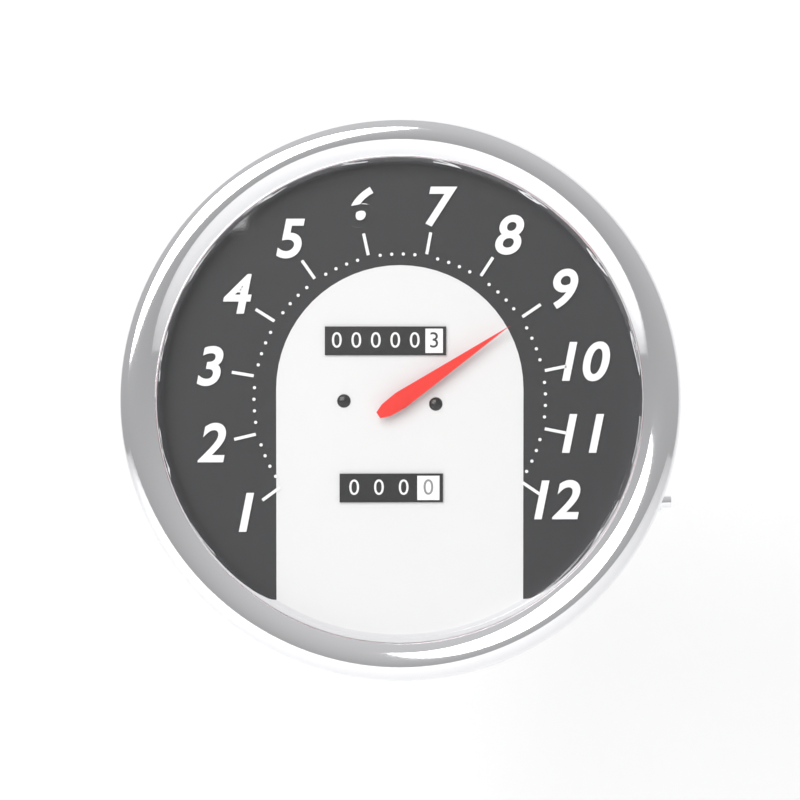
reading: 9.0 (no unit)
